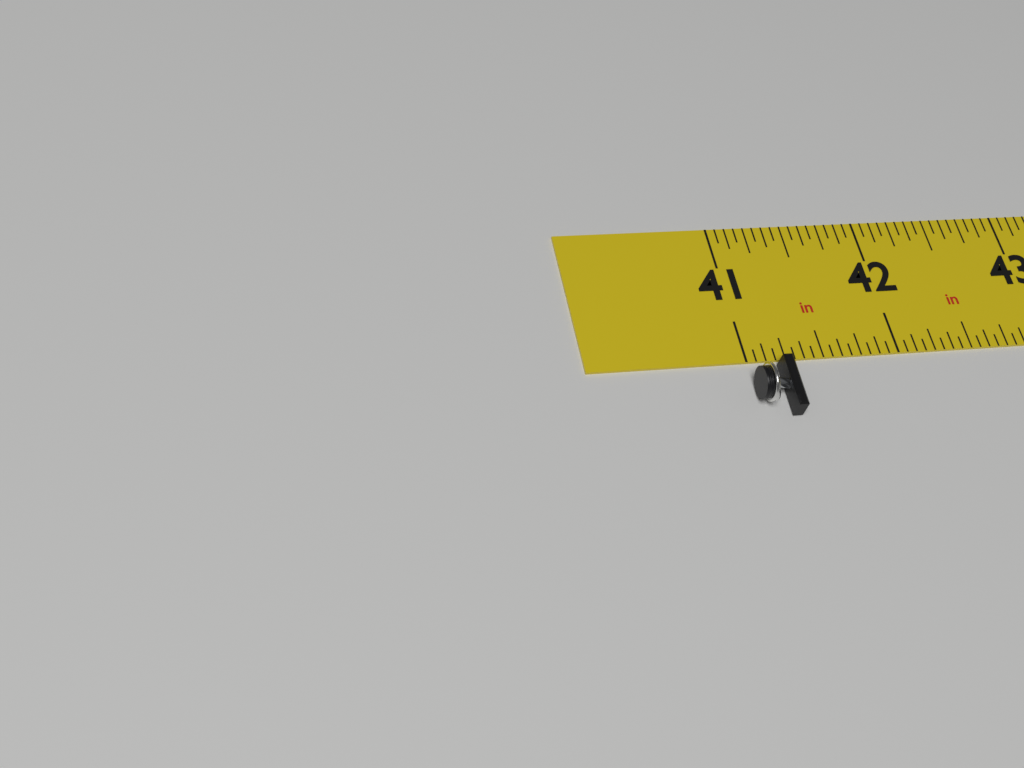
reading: 41.2500 in
